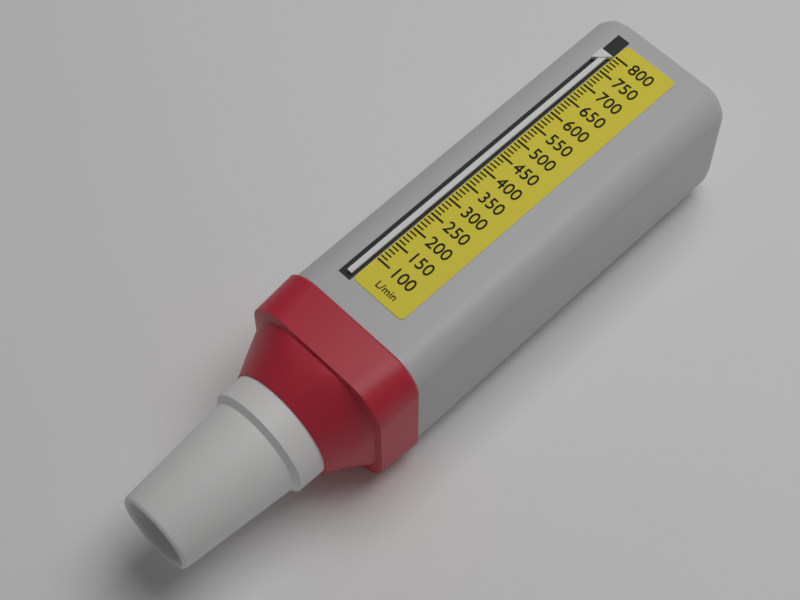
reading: 790 L/min
